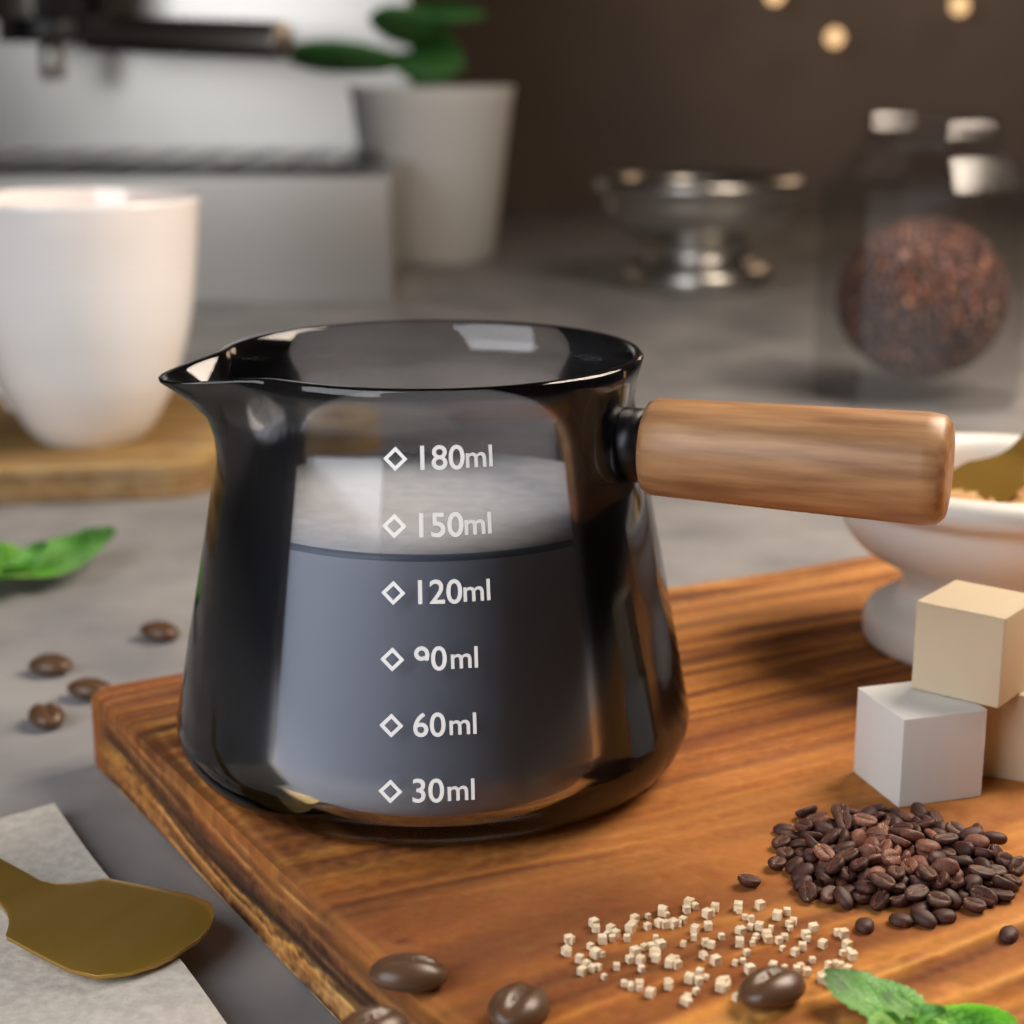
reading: 135 ml
